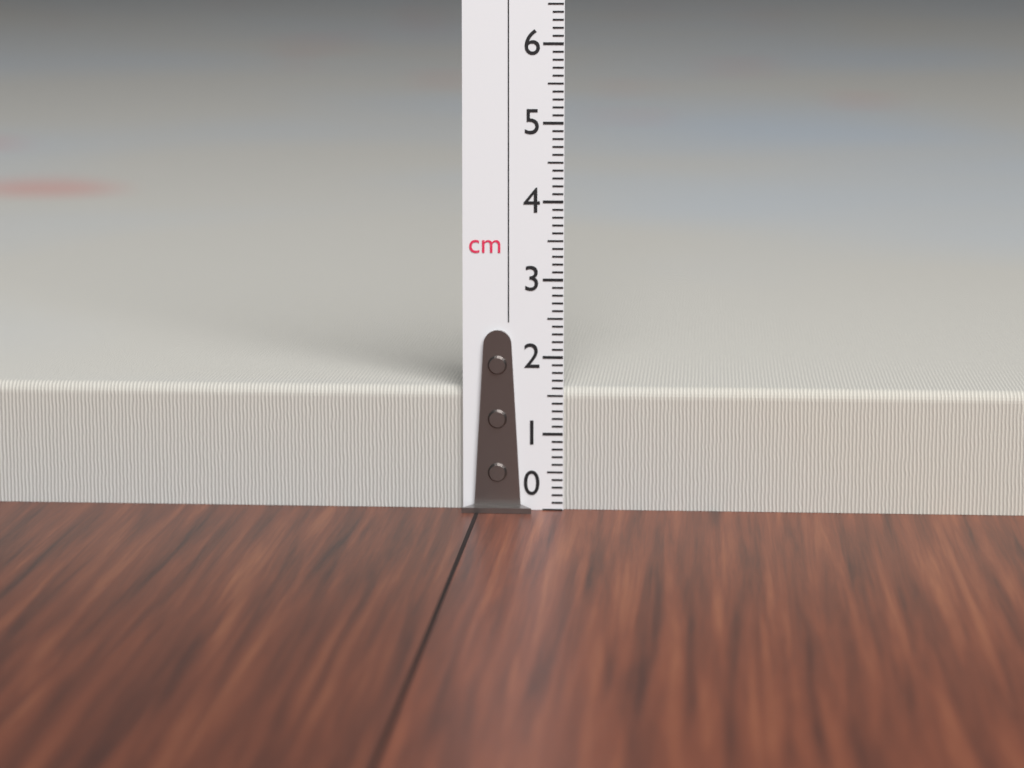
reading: 1.6 cm
